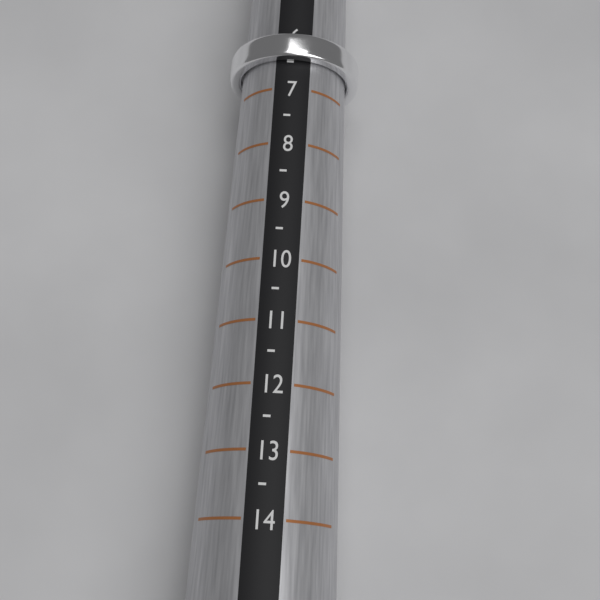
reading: 6.5 (no unit)
